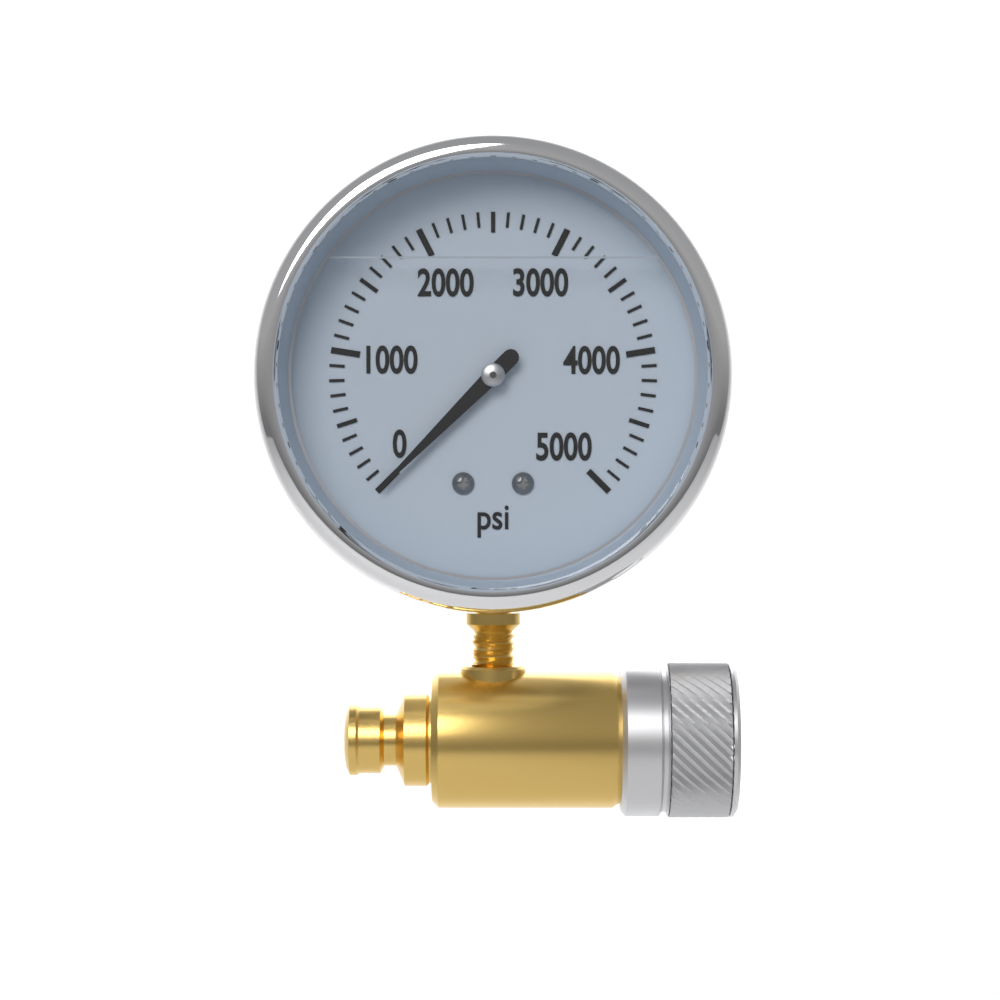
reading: 0 psi
